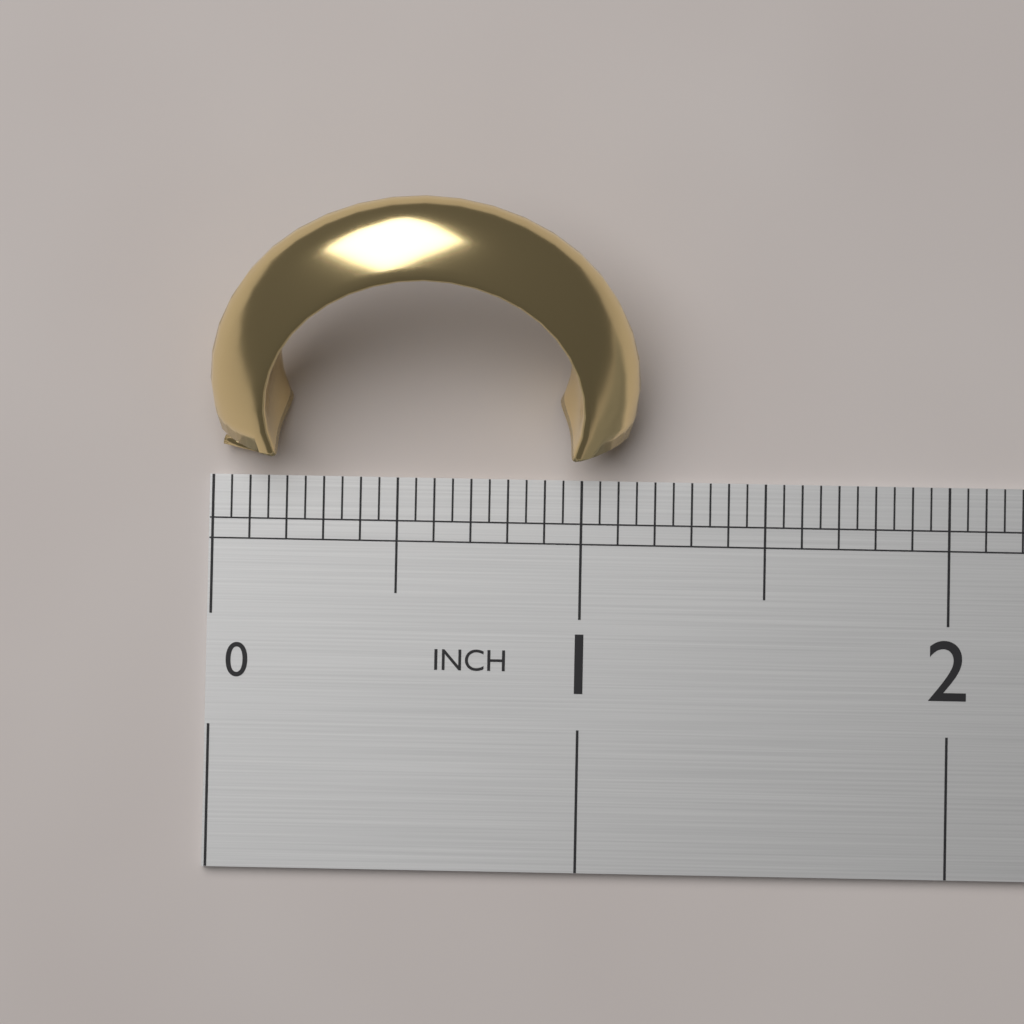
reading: 1.15 in
